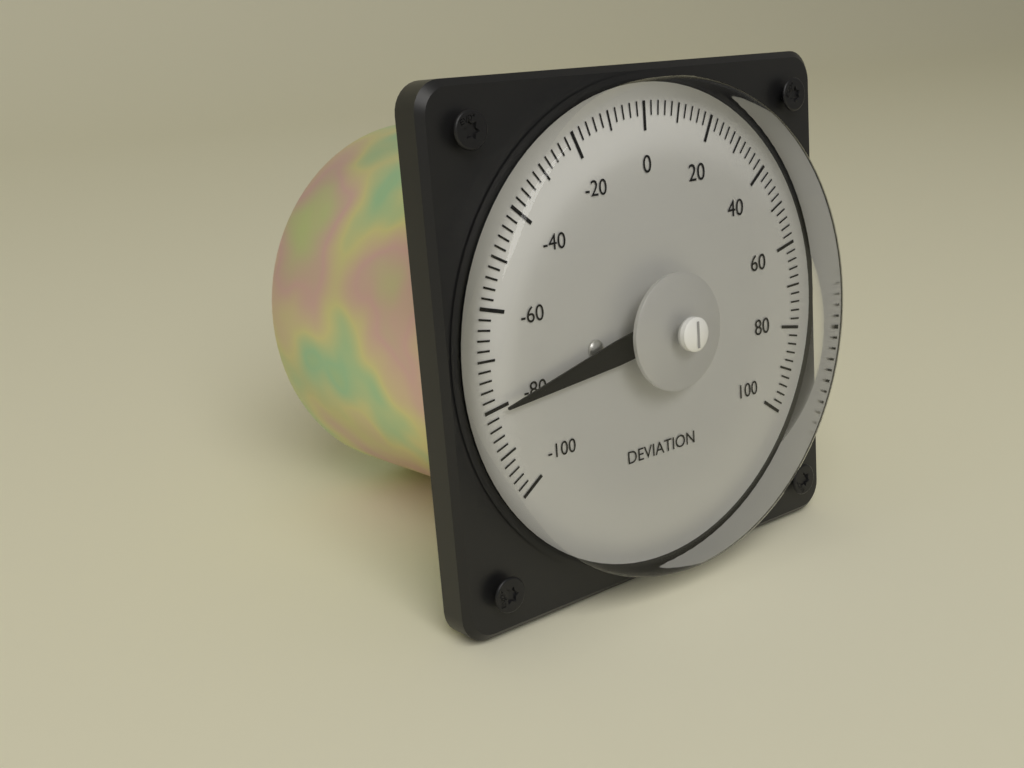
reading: -80 (no unit)
